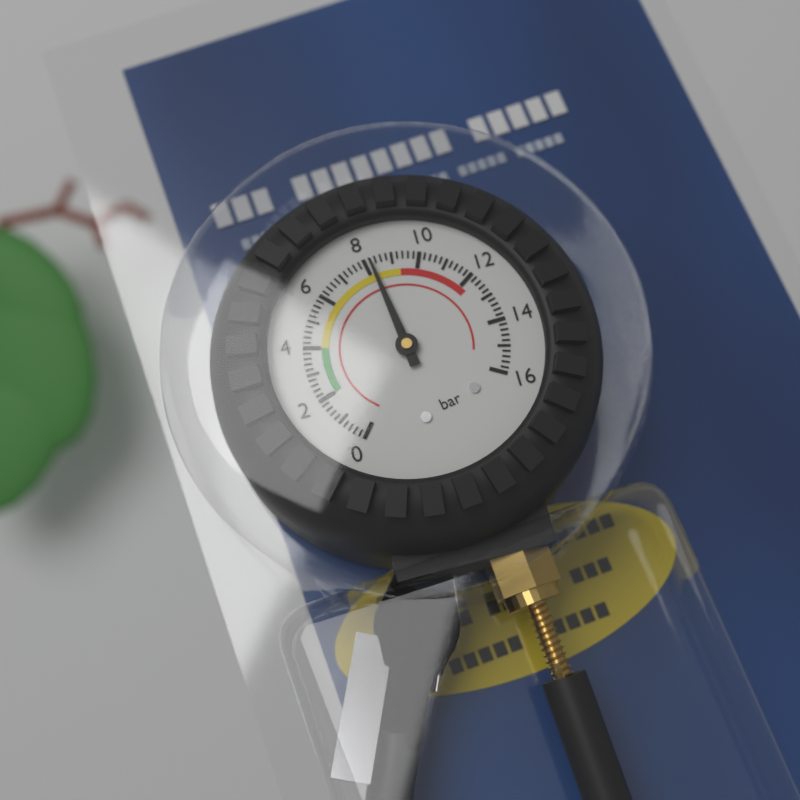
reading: 8.2 bar
